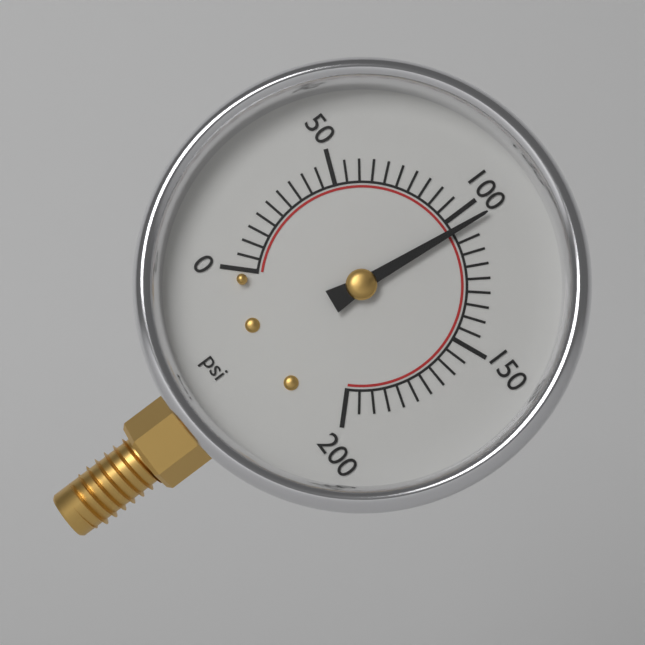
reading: 105 psi
